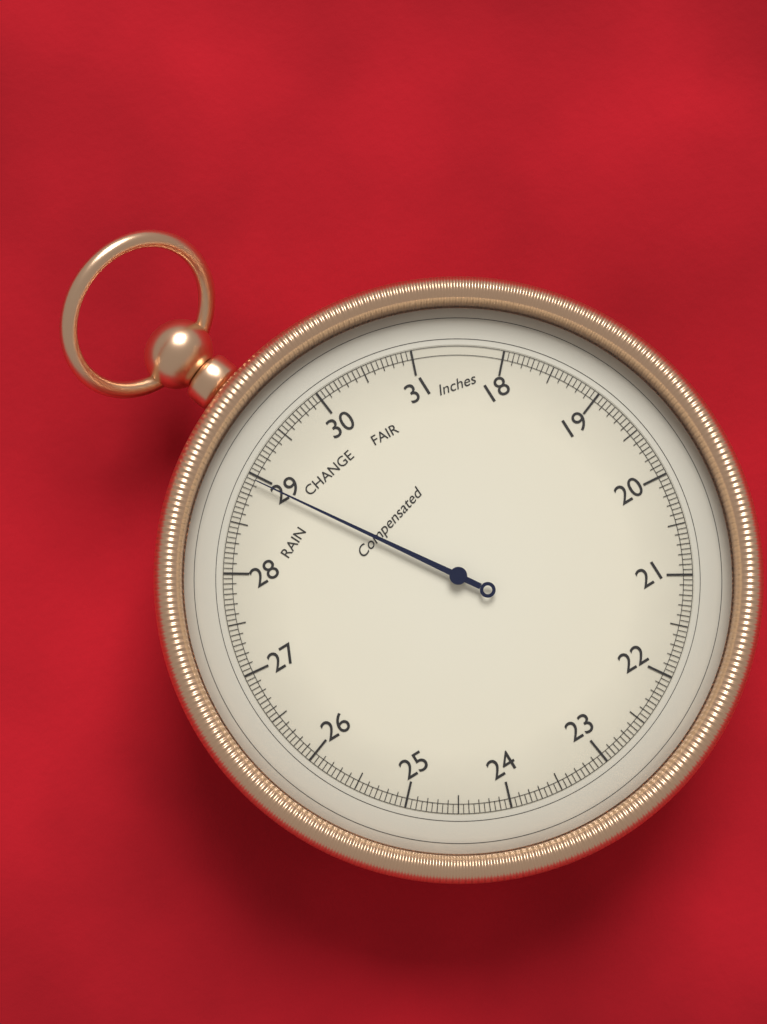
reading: 28.95 inHg
